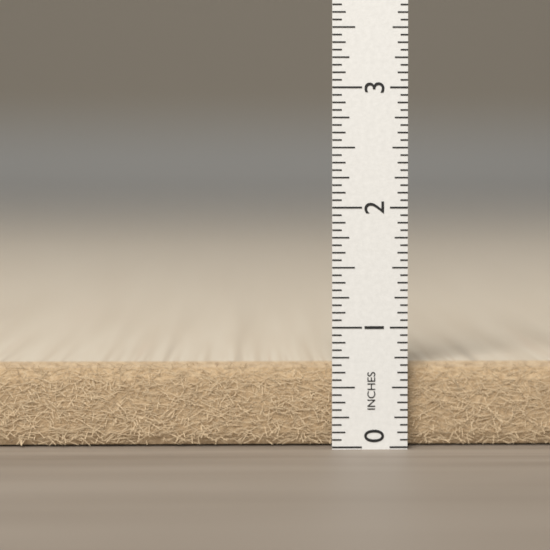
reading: 0.6875 in
